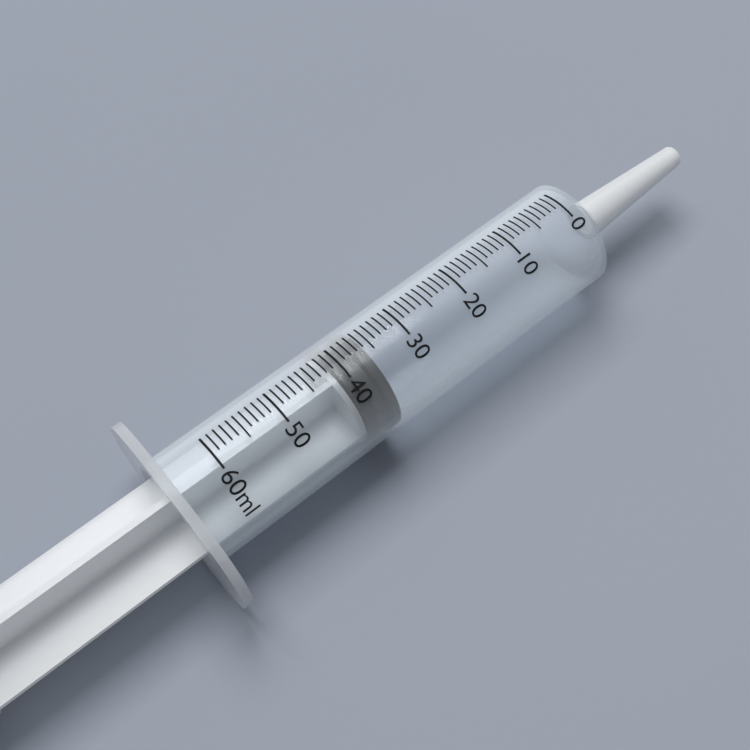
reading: 36 ml
